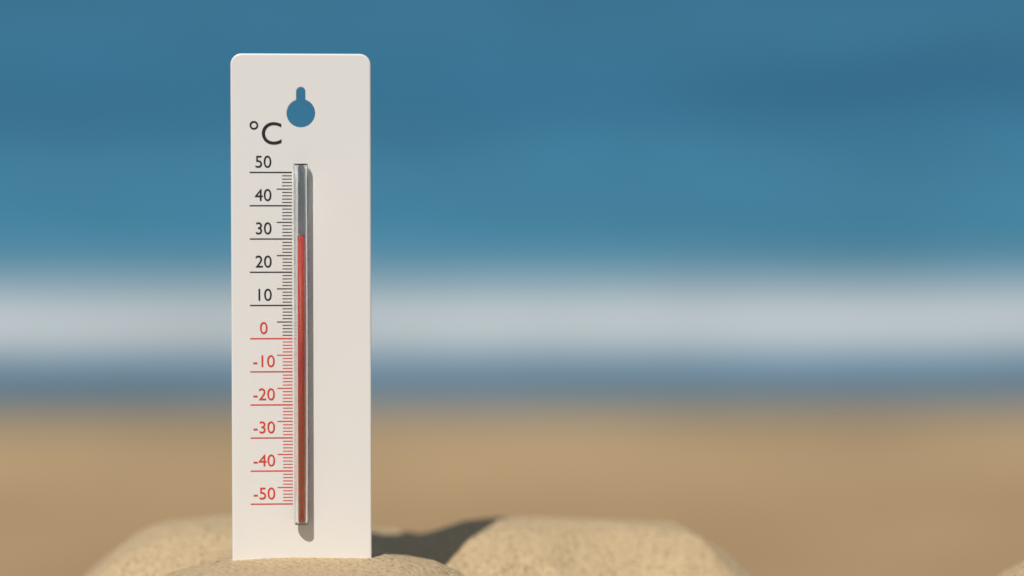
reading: 31 °C
